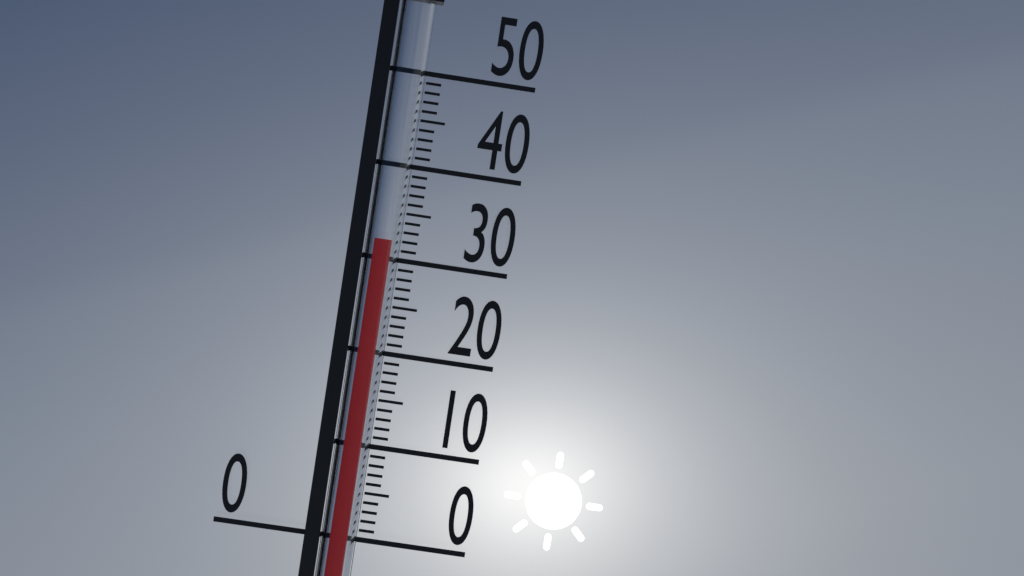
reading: 32 (no unit)
